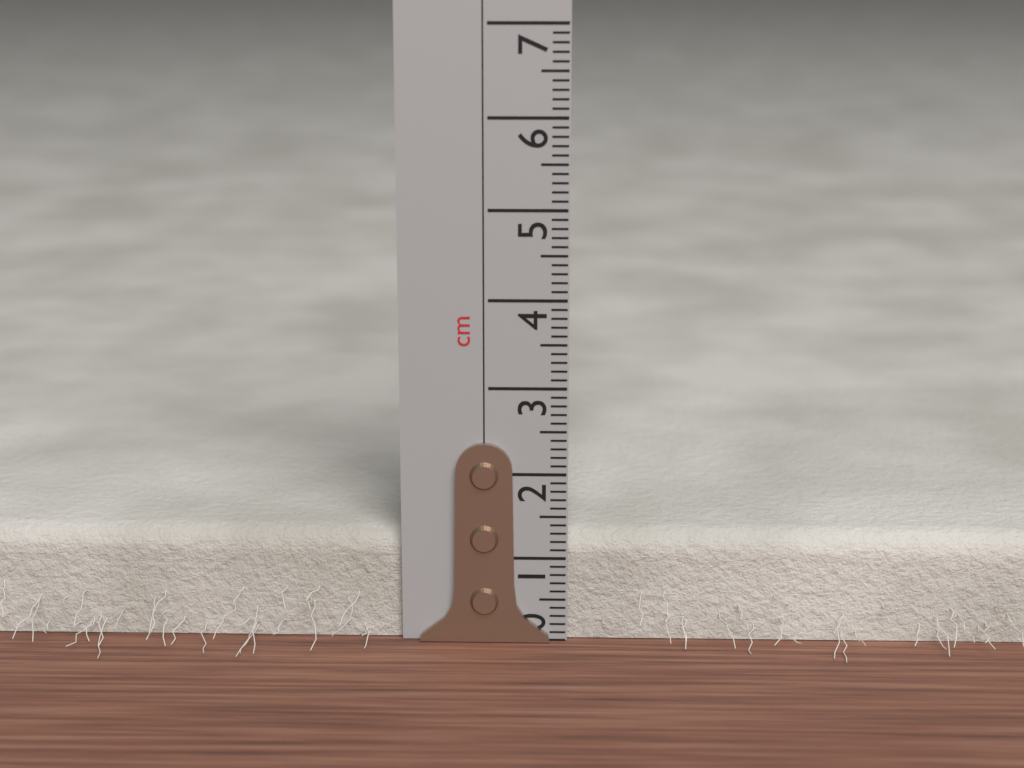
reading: 1.3 cm
